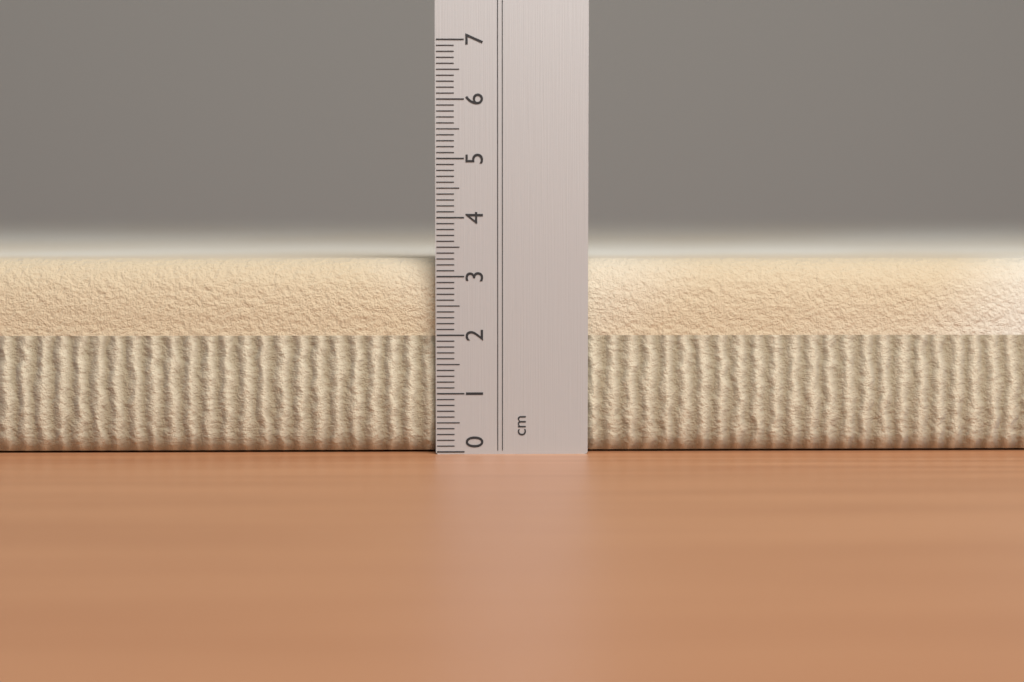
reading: 3.3 cm
